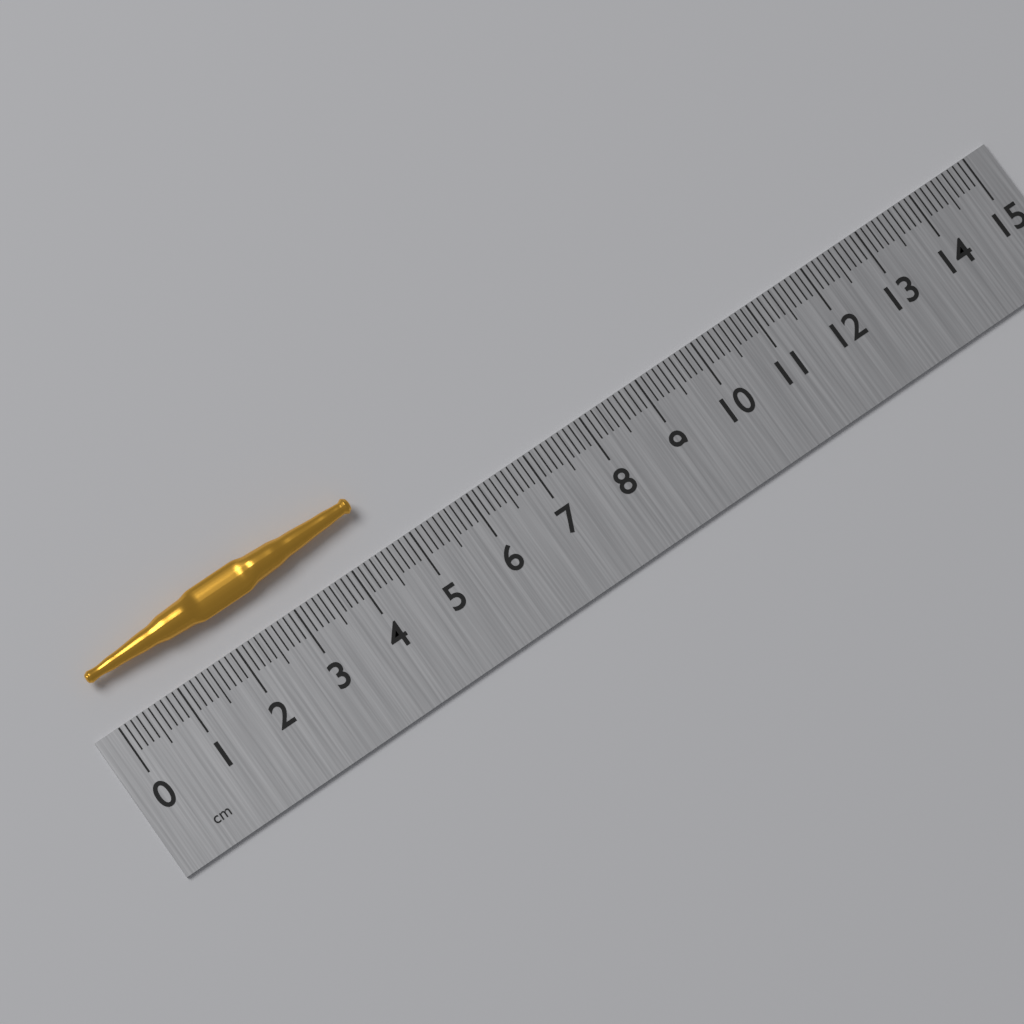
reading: 4.5 cm
